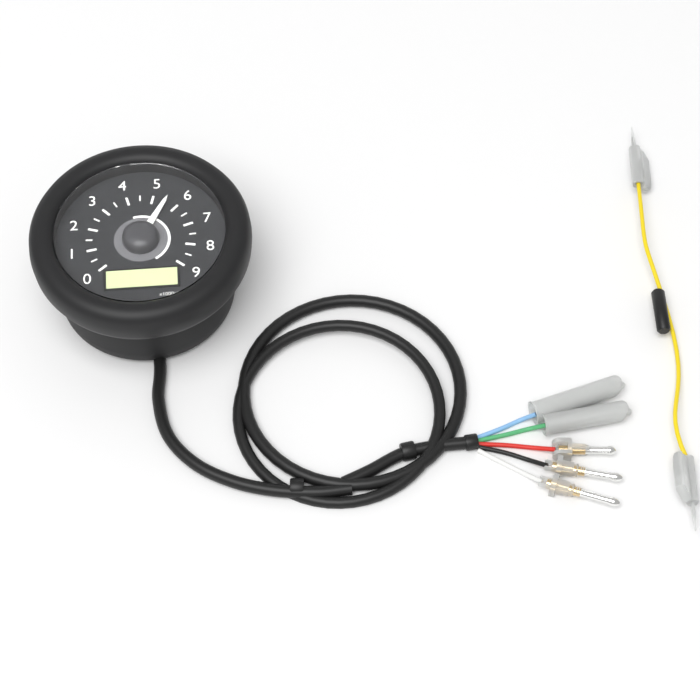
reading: 5.5 x1000r/min
